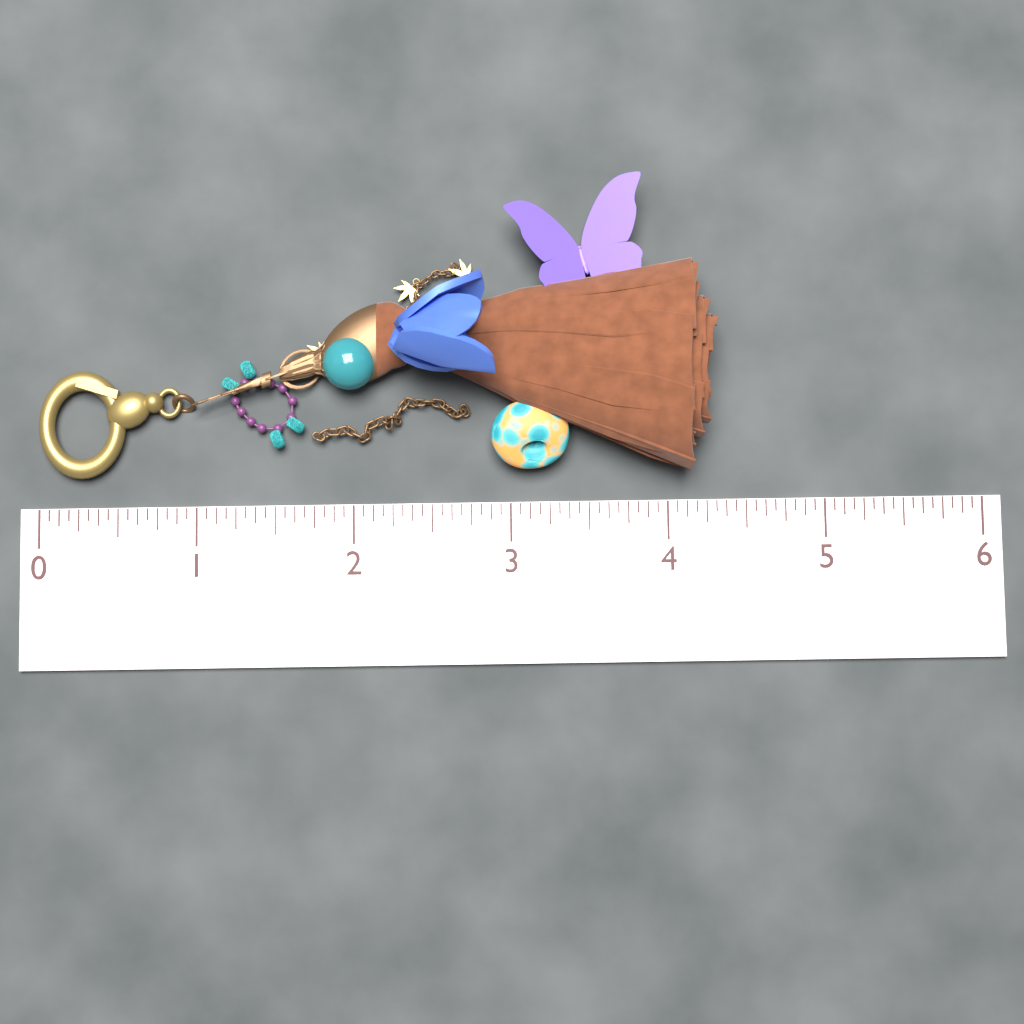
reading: 4.3125 (no unit)
